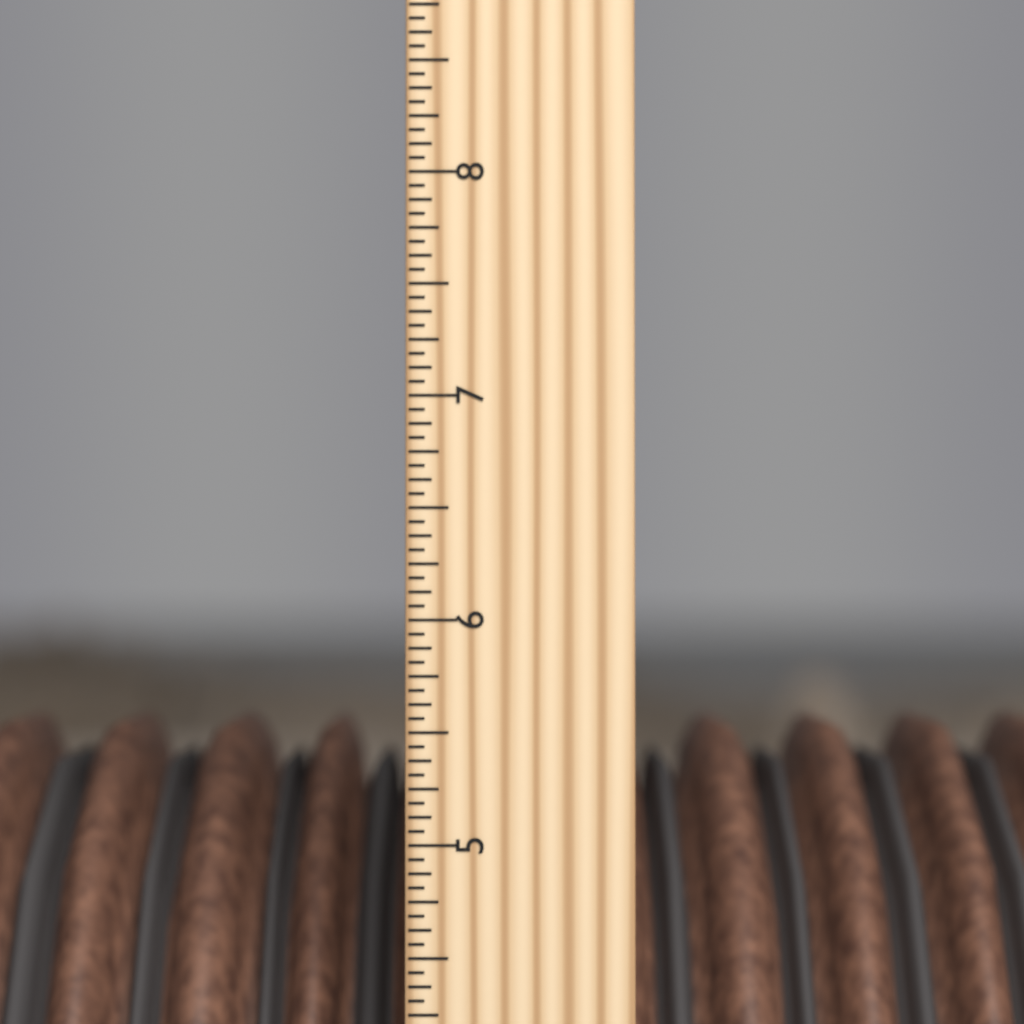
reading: 5.5000 inch
